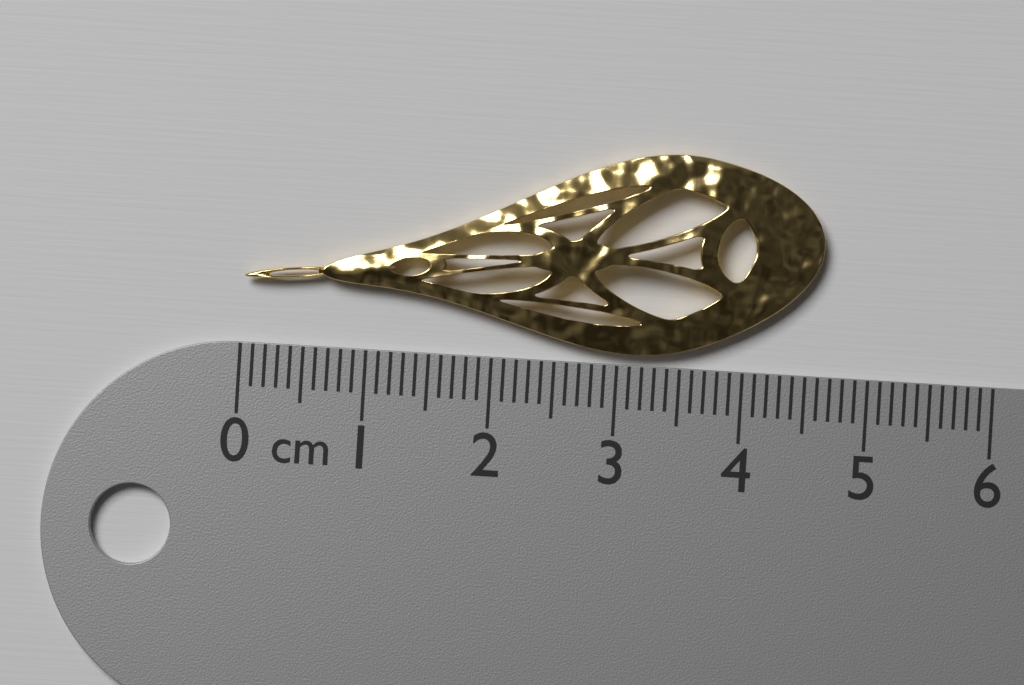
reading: 4.6 cm
